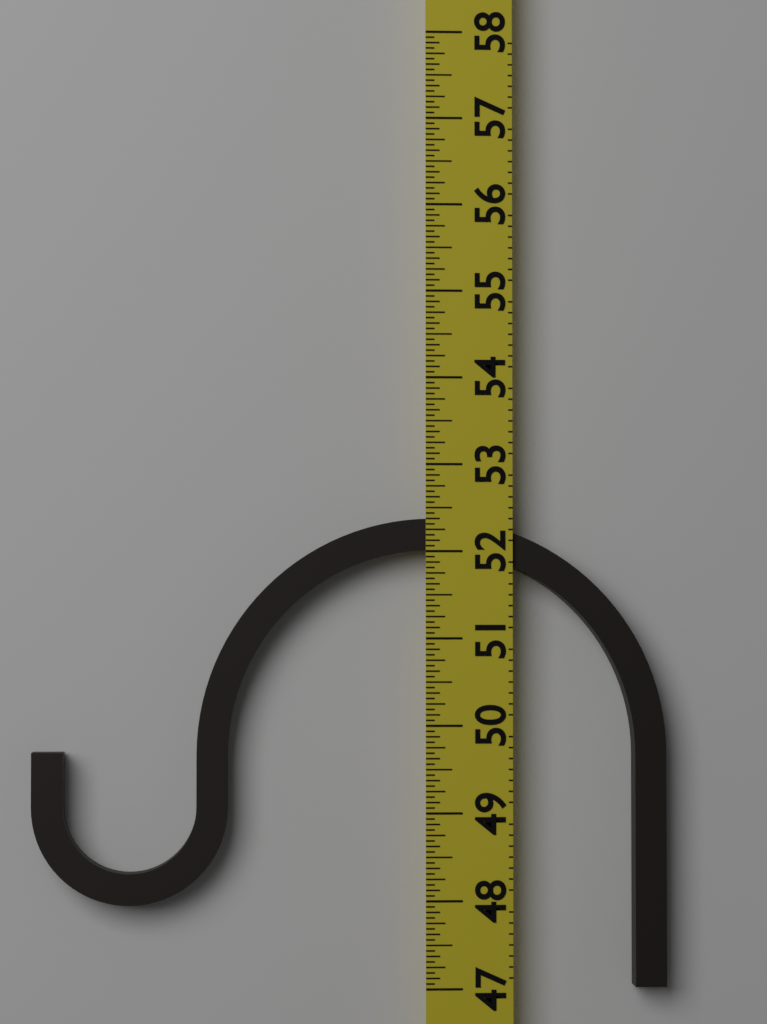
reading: 52.3750 (no unit)
